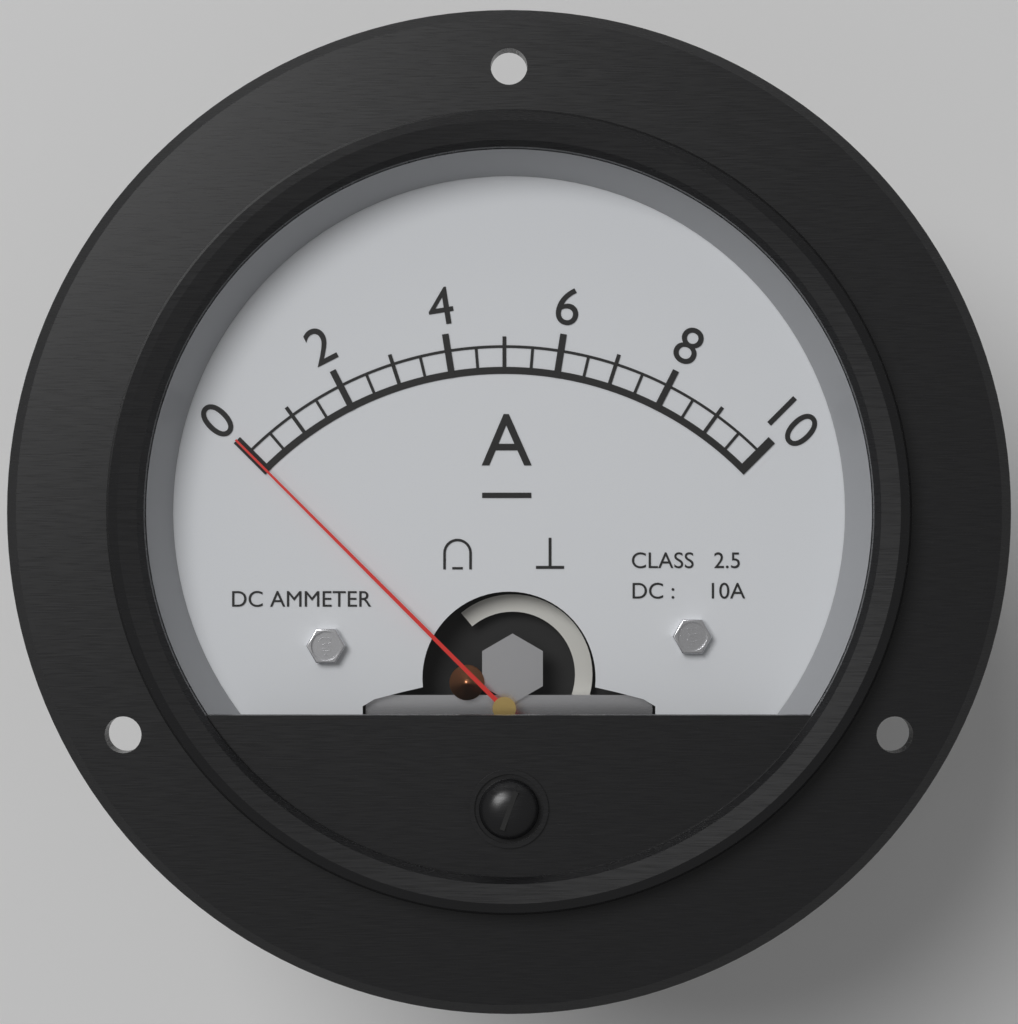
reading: 0.0 A
